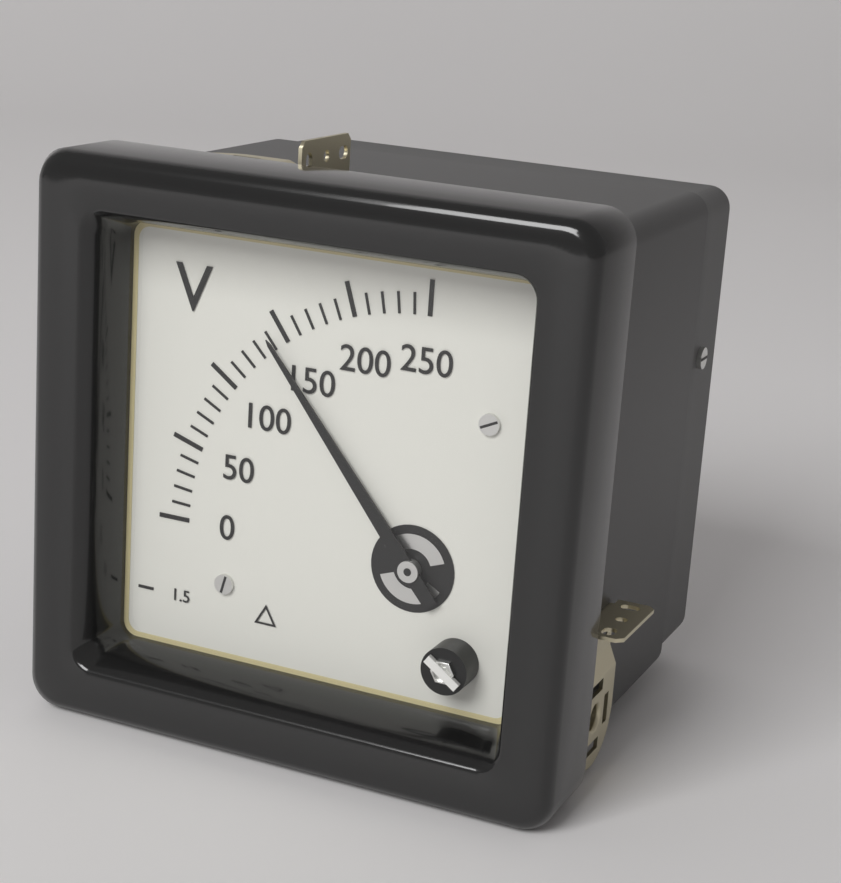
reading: 140 V
